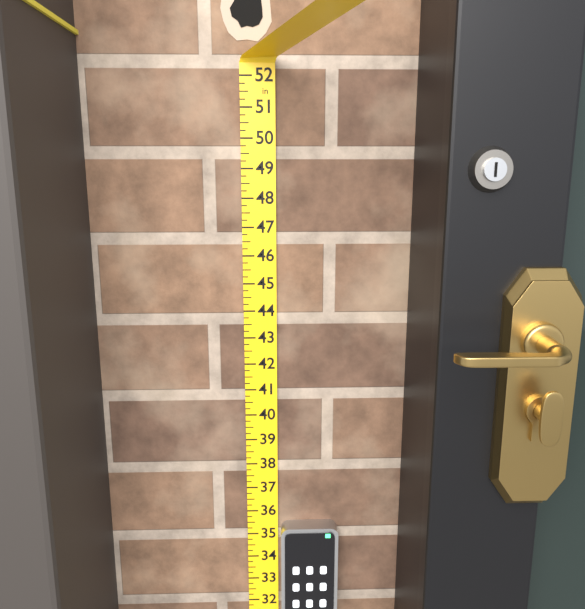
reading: 35.50 in
